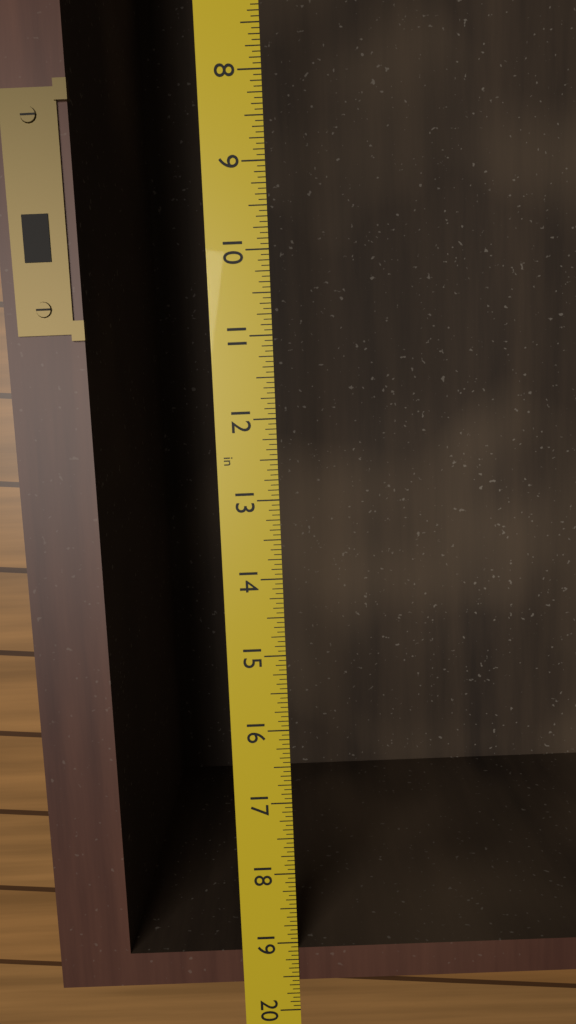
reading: 19.5625 in
